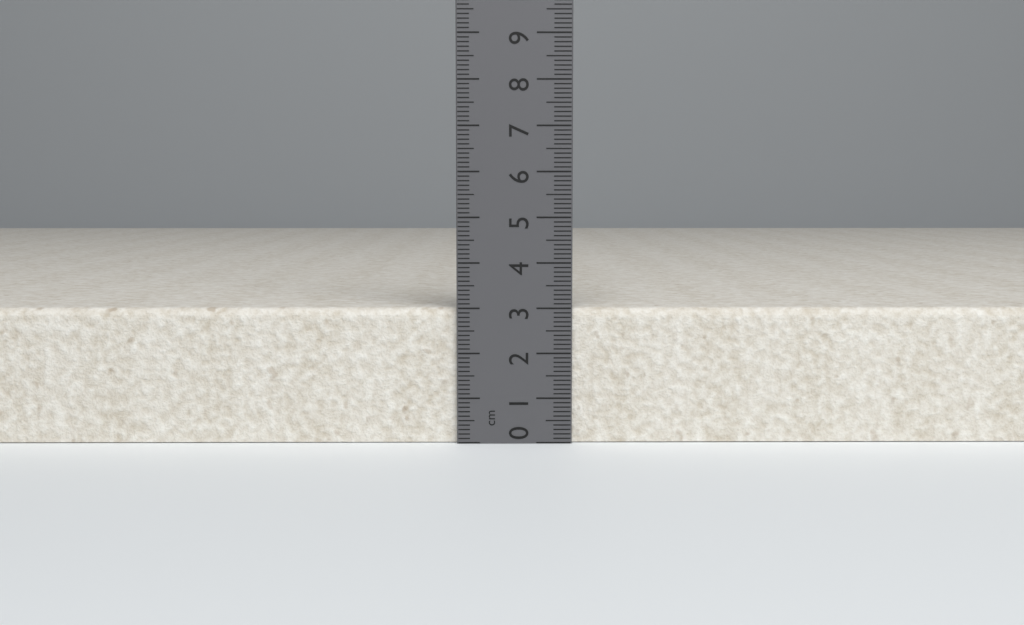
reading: 3.0 cm
